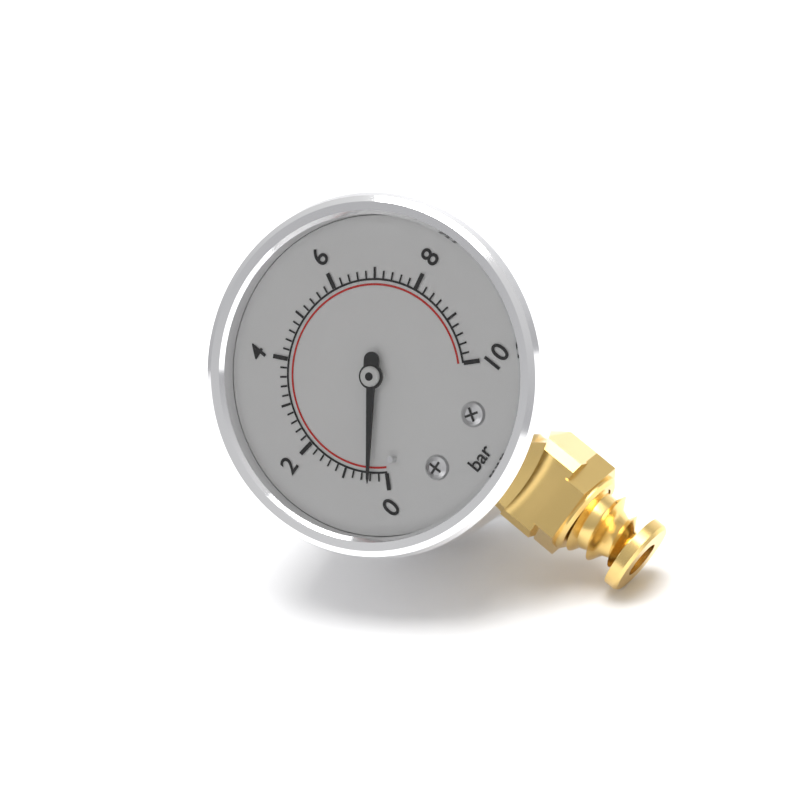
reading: 0.4 bar
